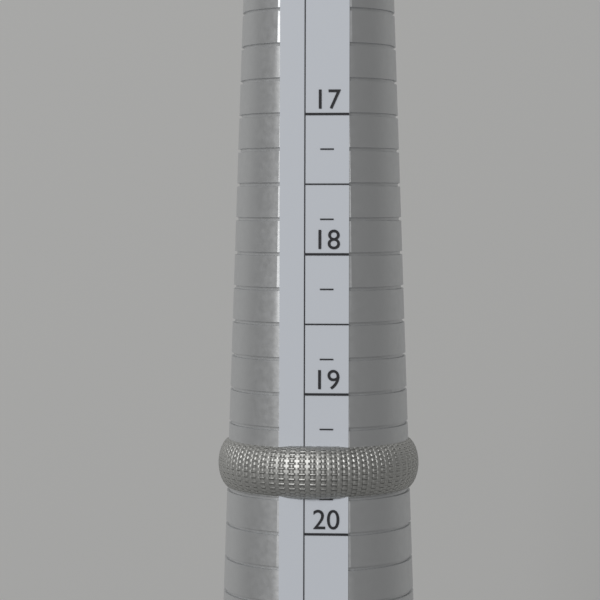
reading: 19.75 (no unit)
